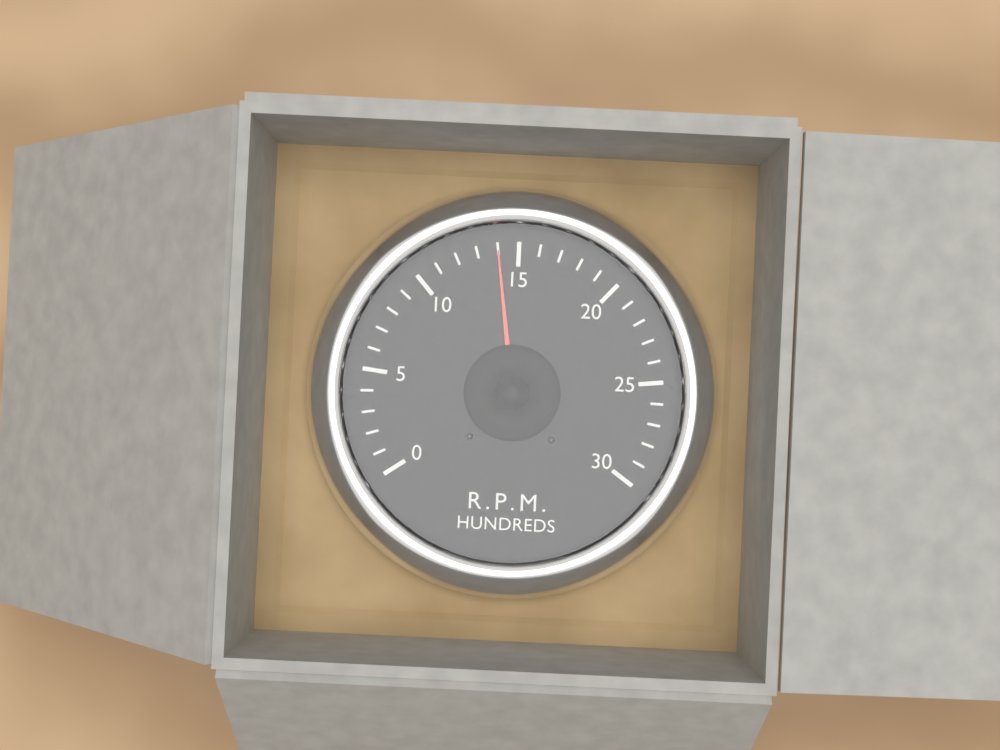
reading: 14 RPM x100
